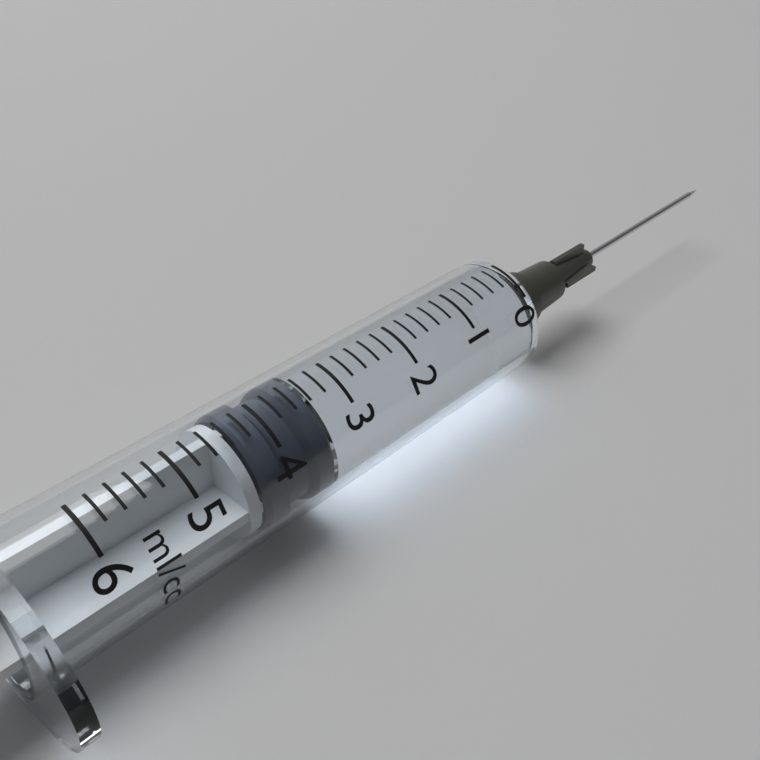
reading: 3.4 ml
